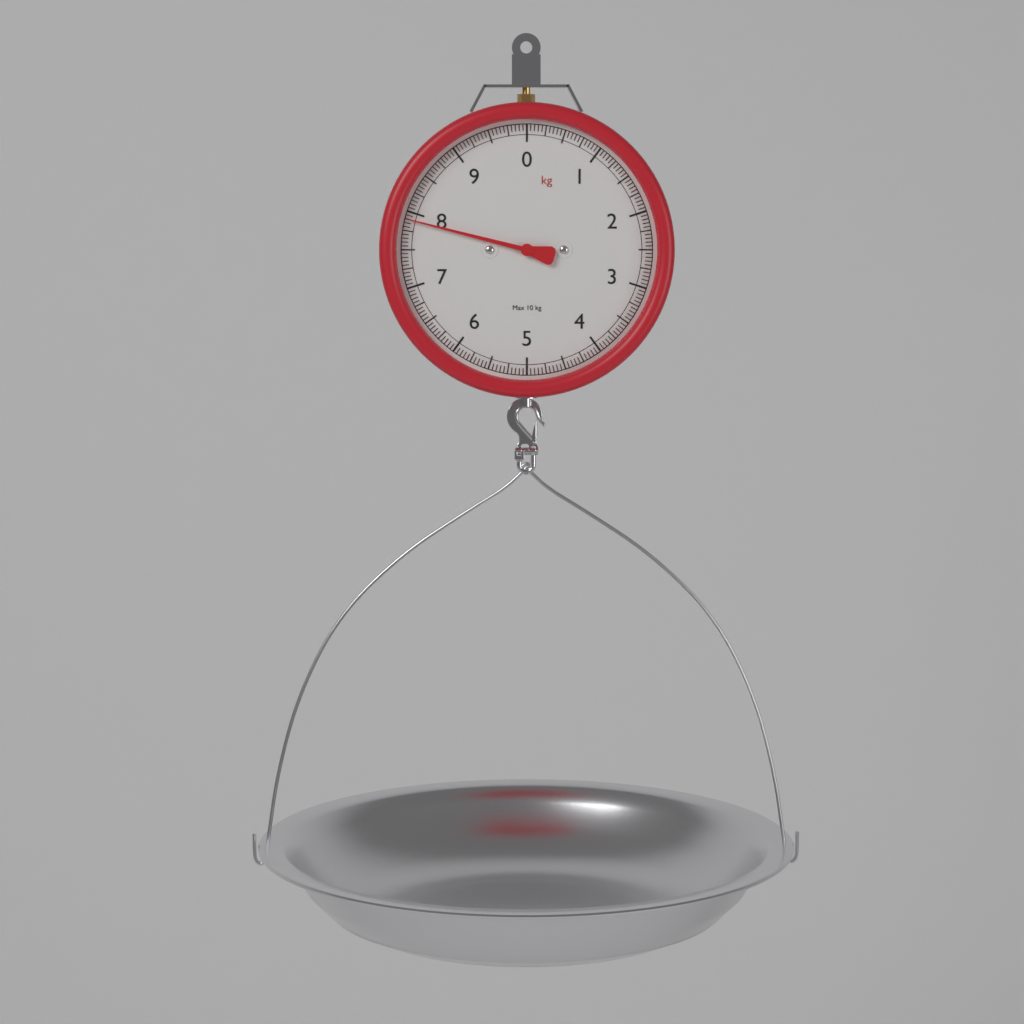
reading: 7.90 kg
